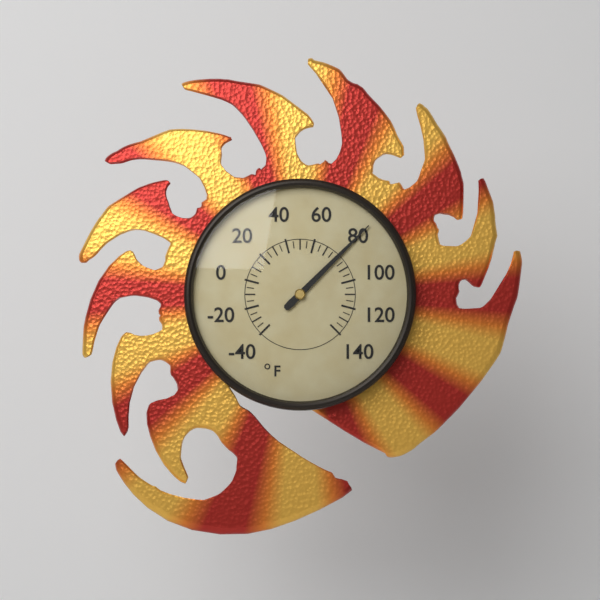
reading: 80 °F
